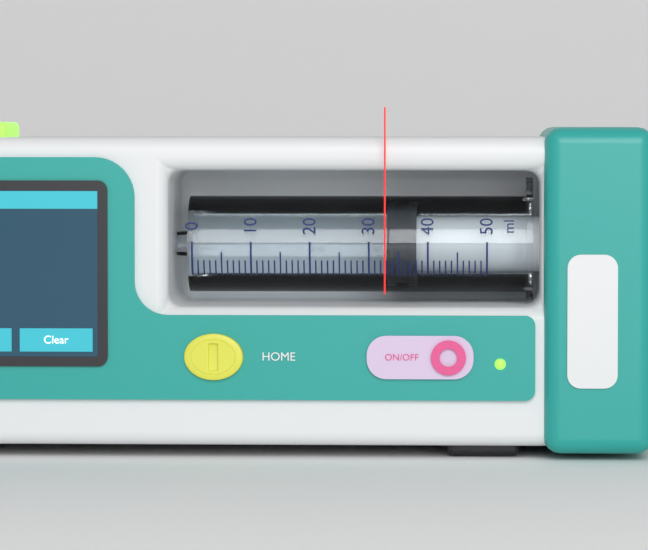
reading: 33 ml
